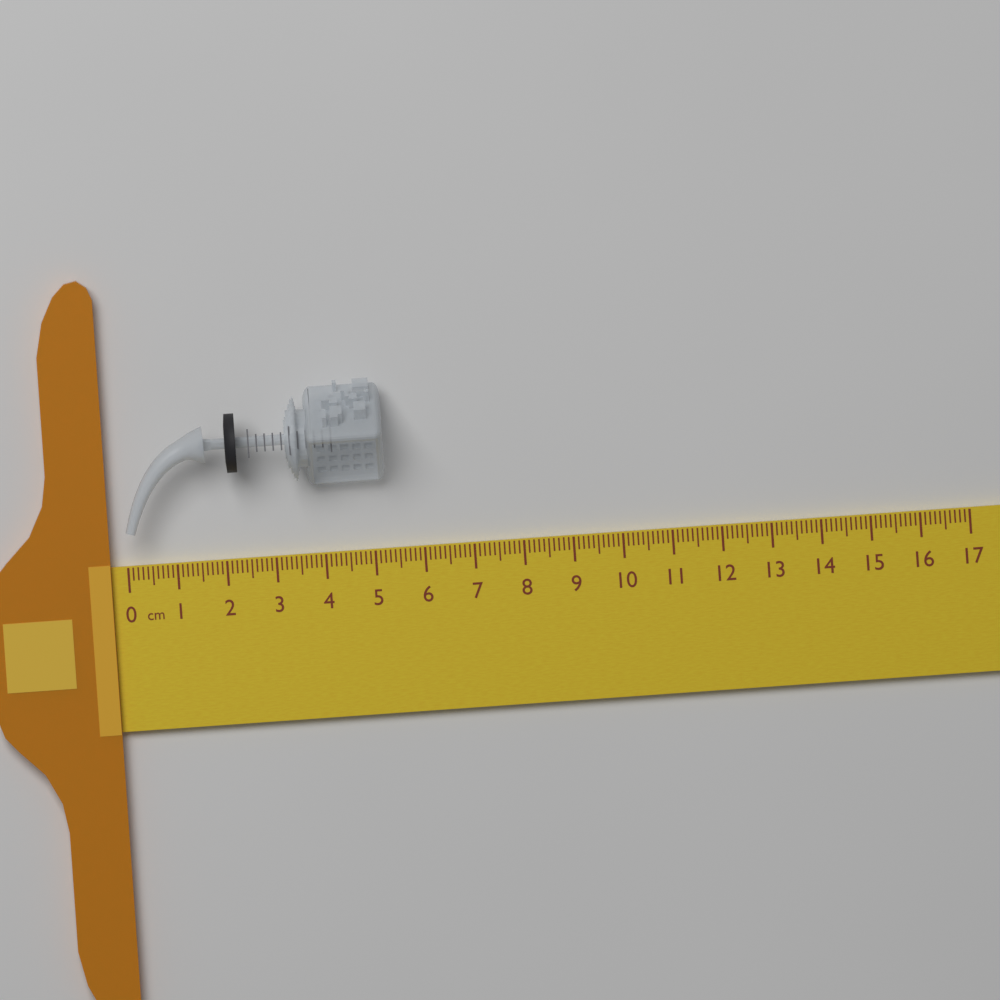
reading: 5.3 cm
